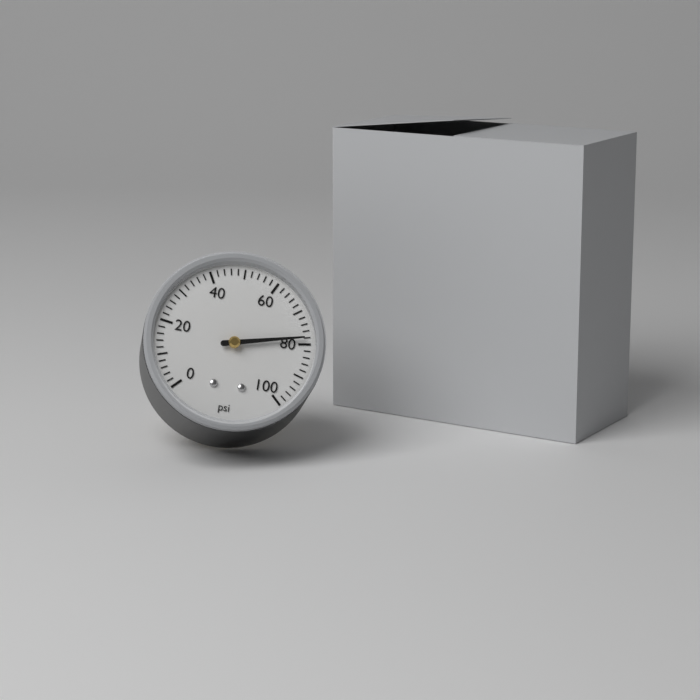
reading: 78 psi
